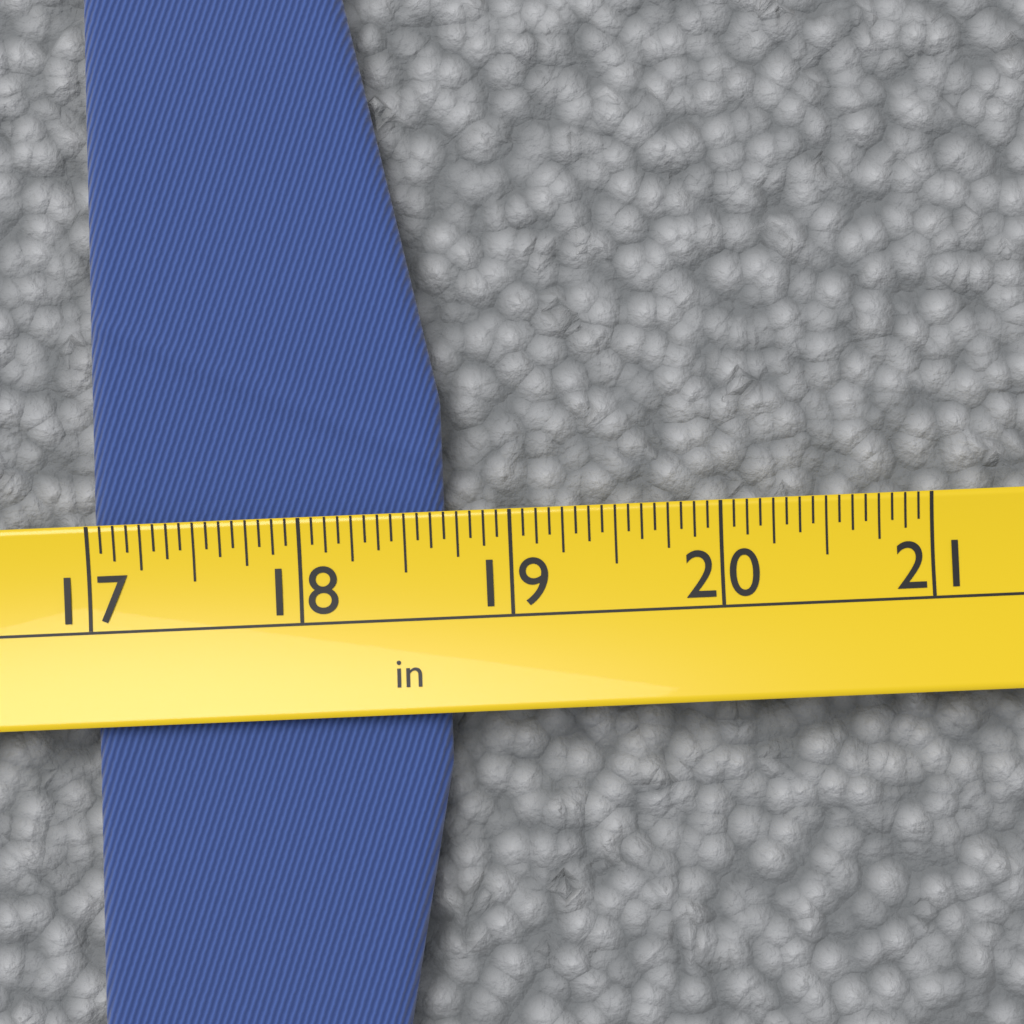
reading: 18.6875 in
